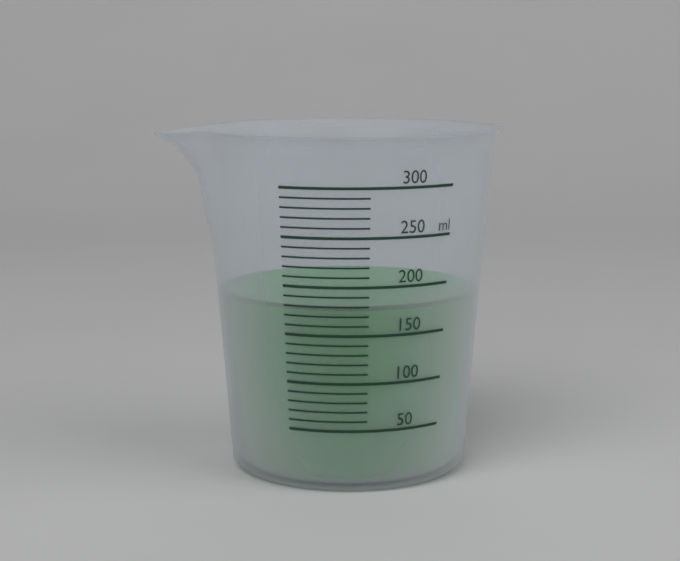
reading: 180 ml
